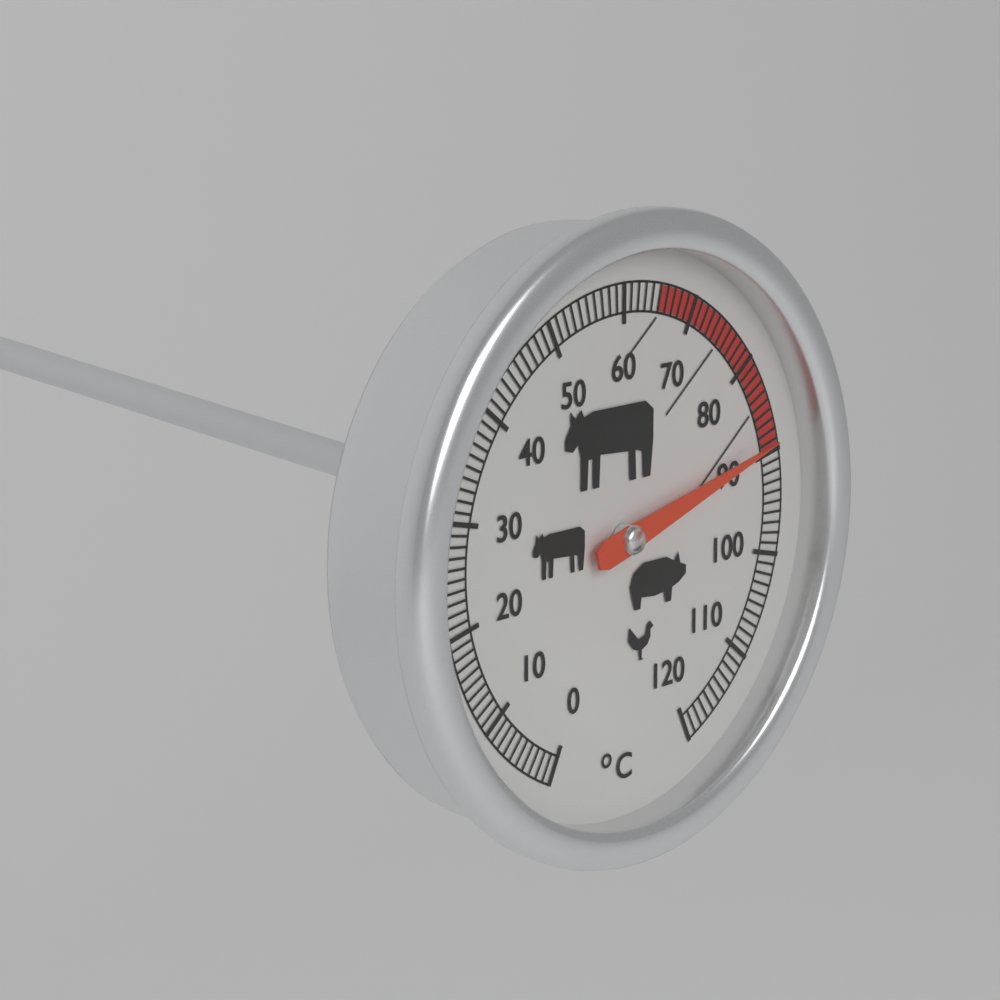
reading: 89 °C
